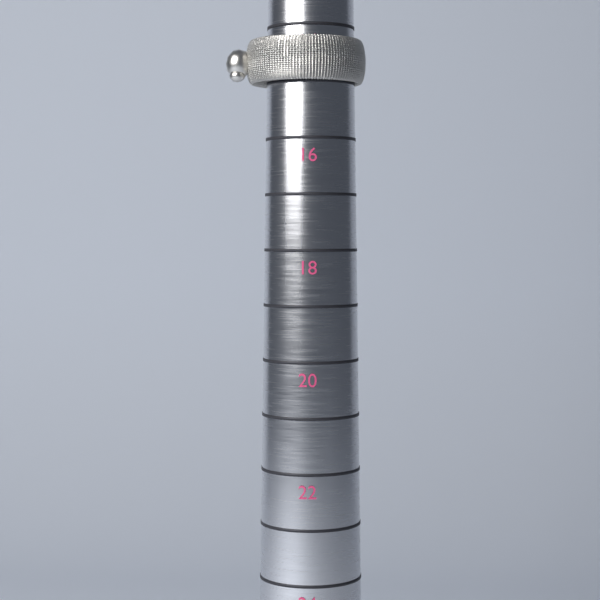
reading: 15 (no unit)
